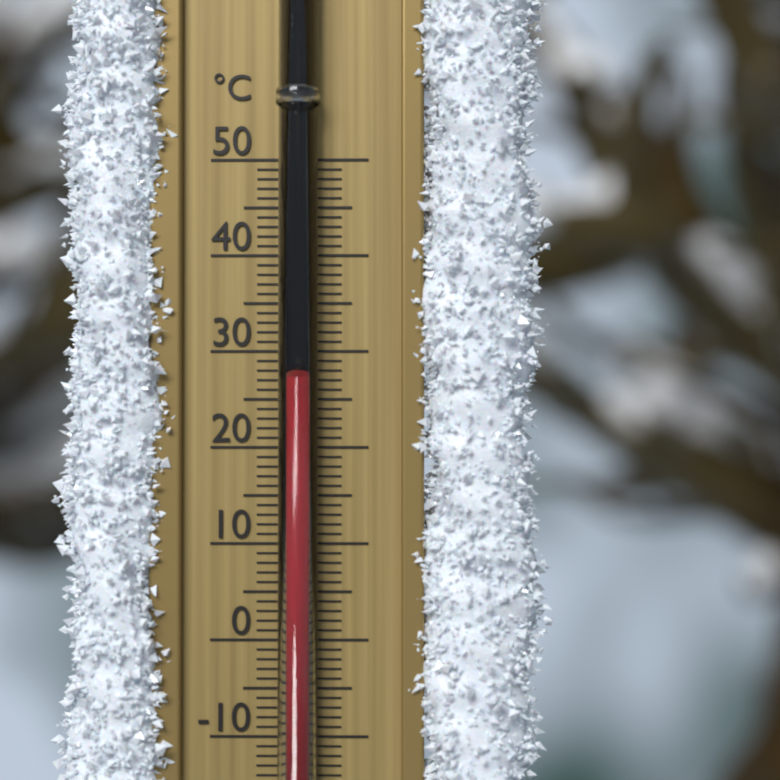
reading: 27 °C
